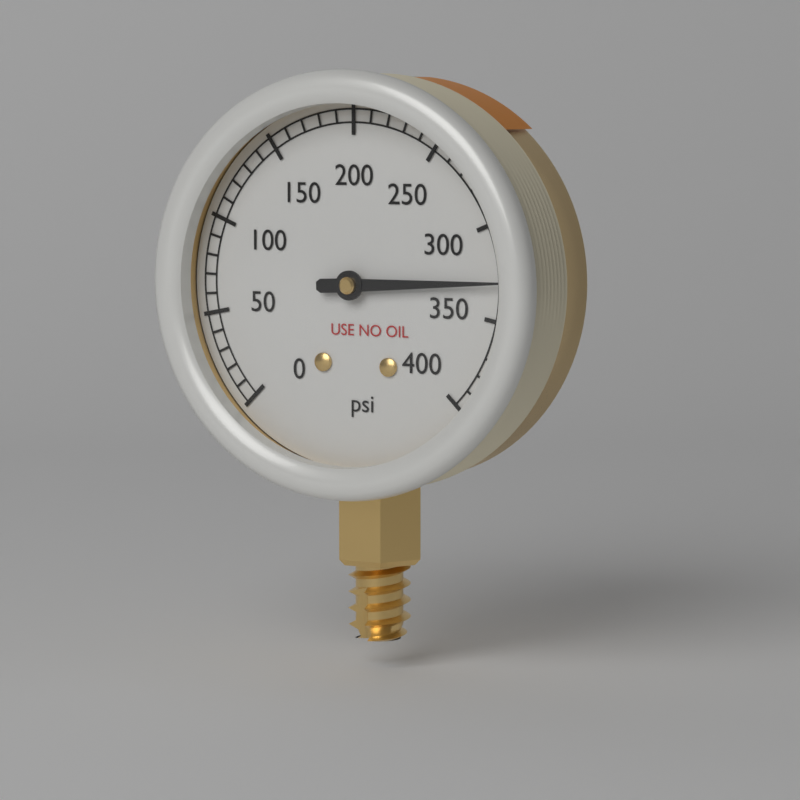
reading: 330 psi
